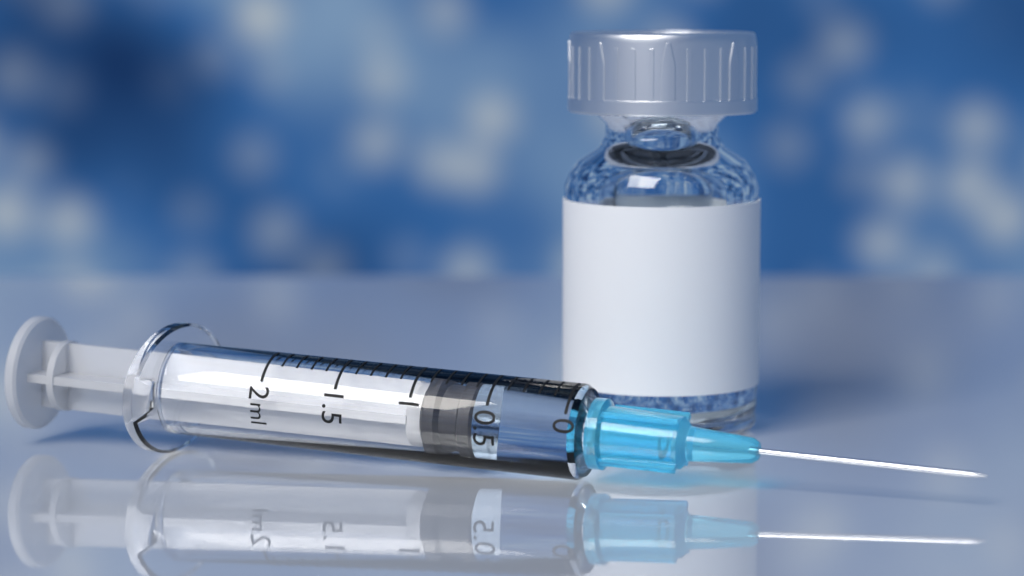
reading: 0.6 ml
